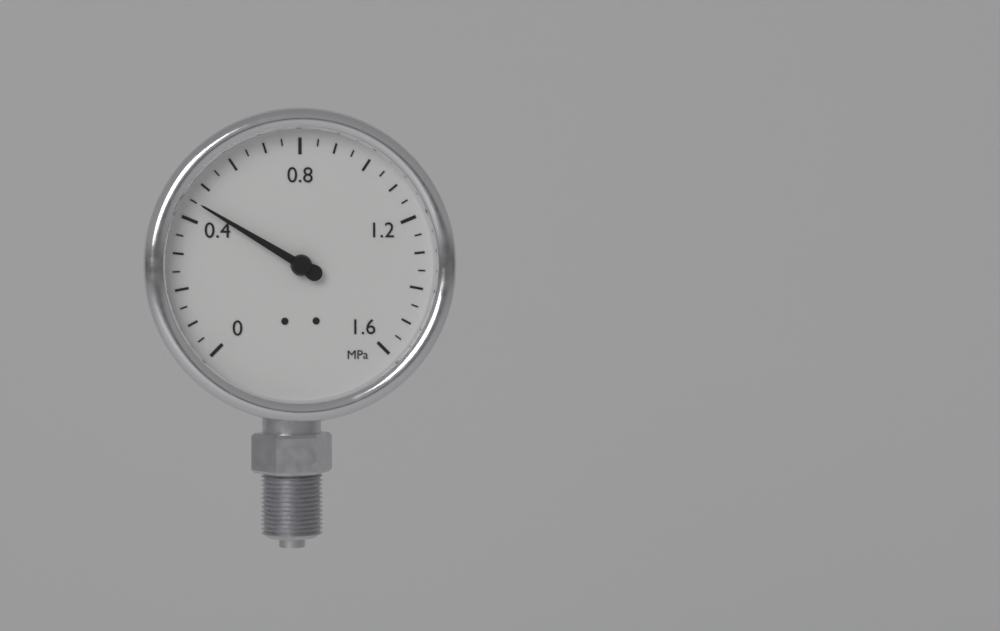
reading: 0.45 MPa
